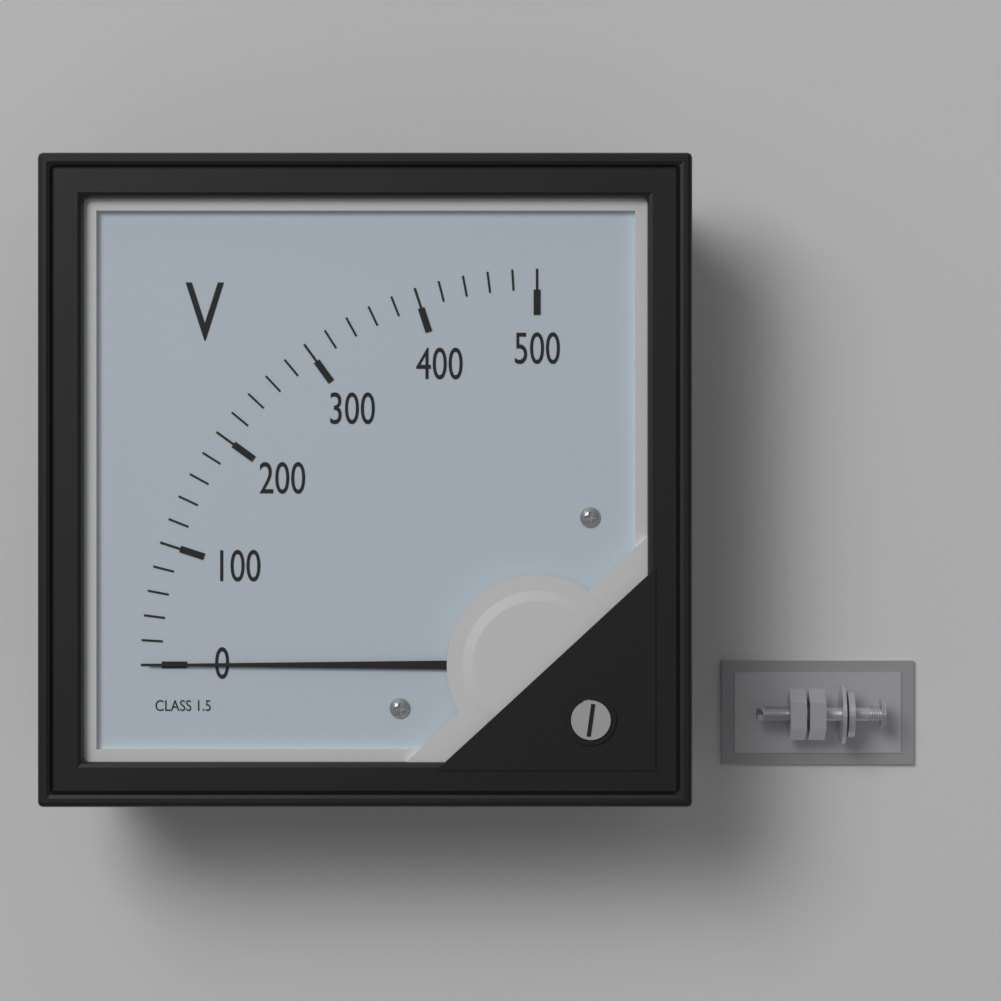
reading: 0 V
